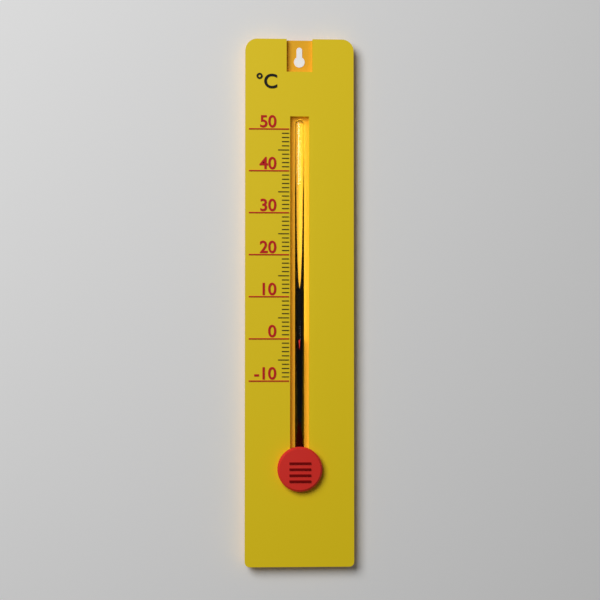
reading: 0 °C
